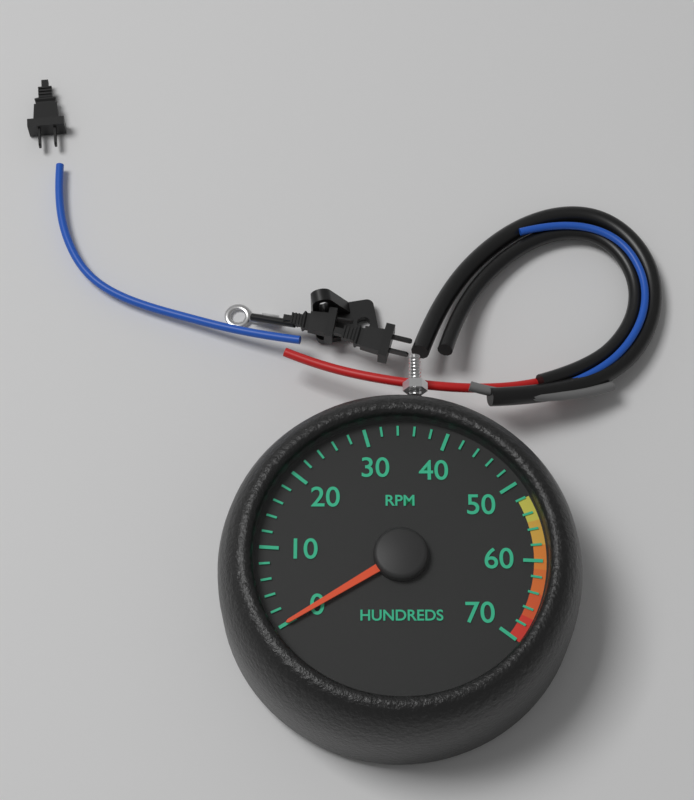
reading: 0 RPM
